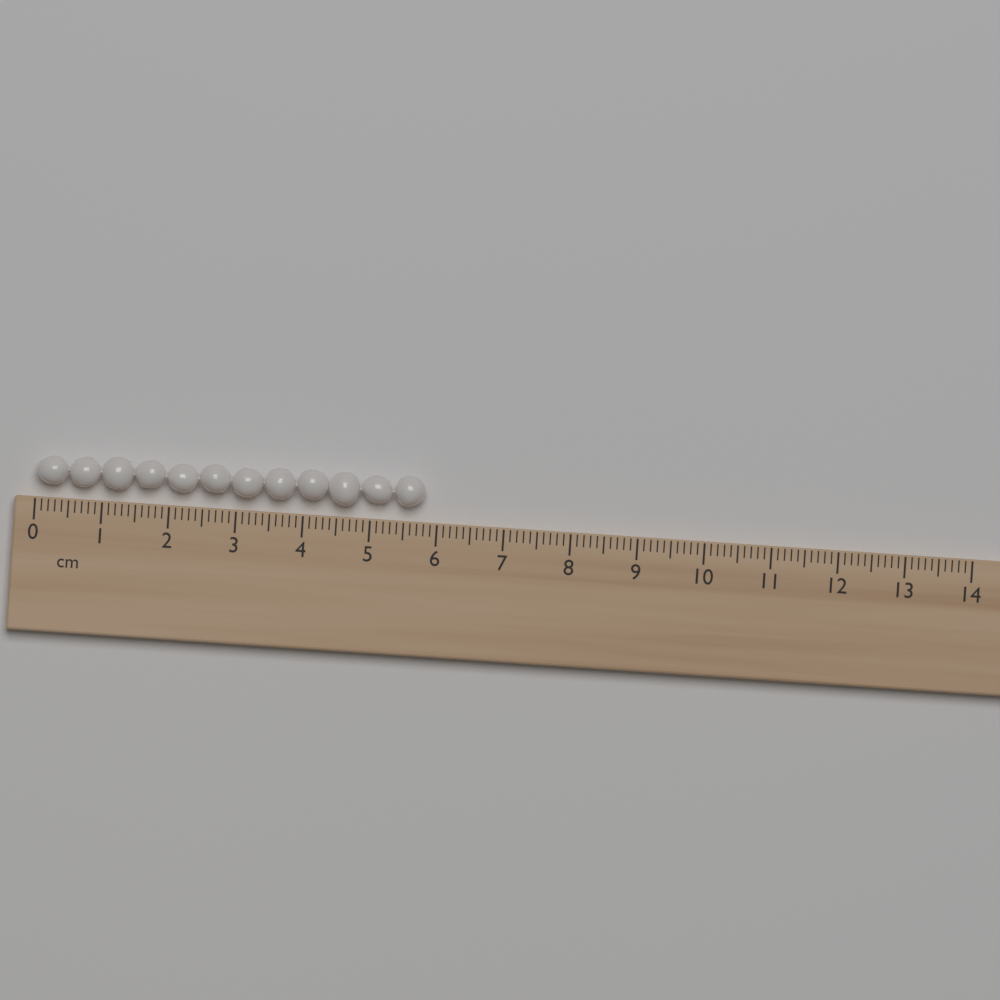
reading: 5.8 cm
